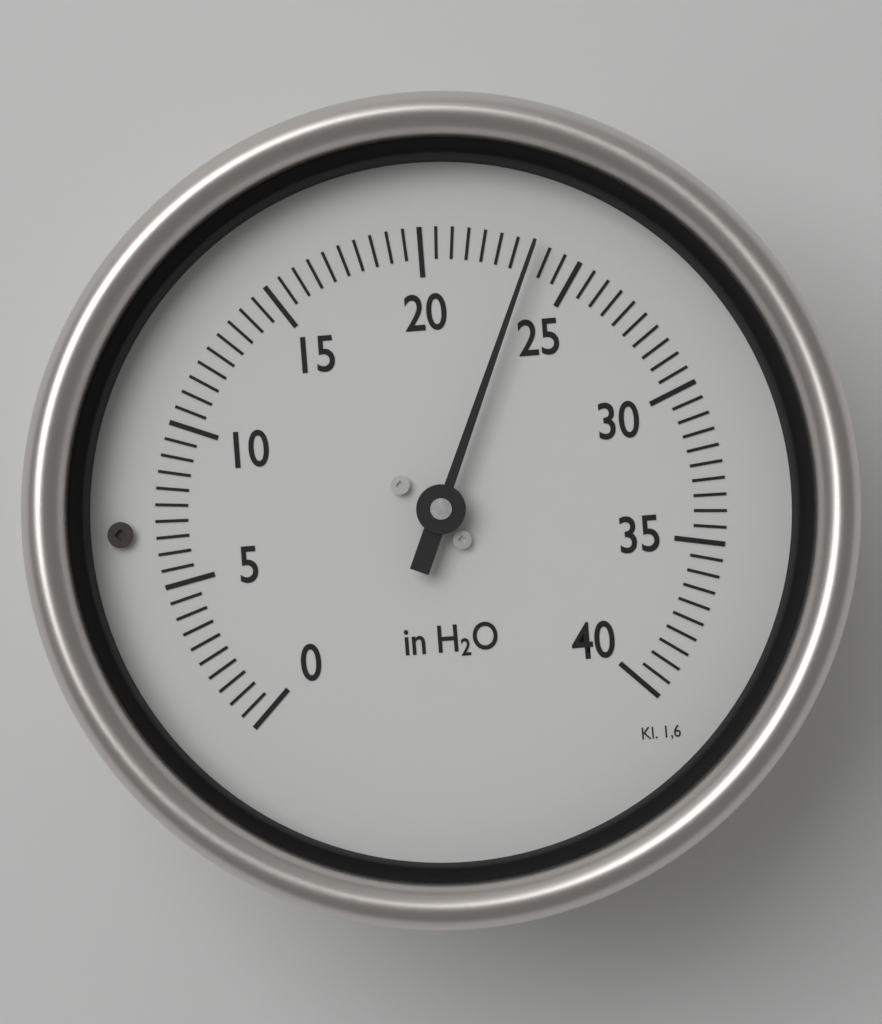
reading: 23.5 in H2O
